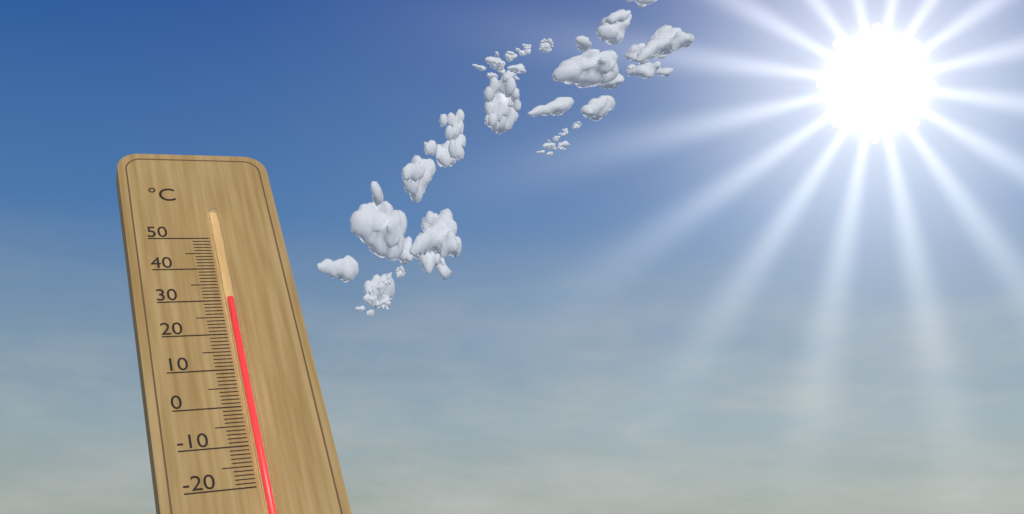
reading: 30 °C
